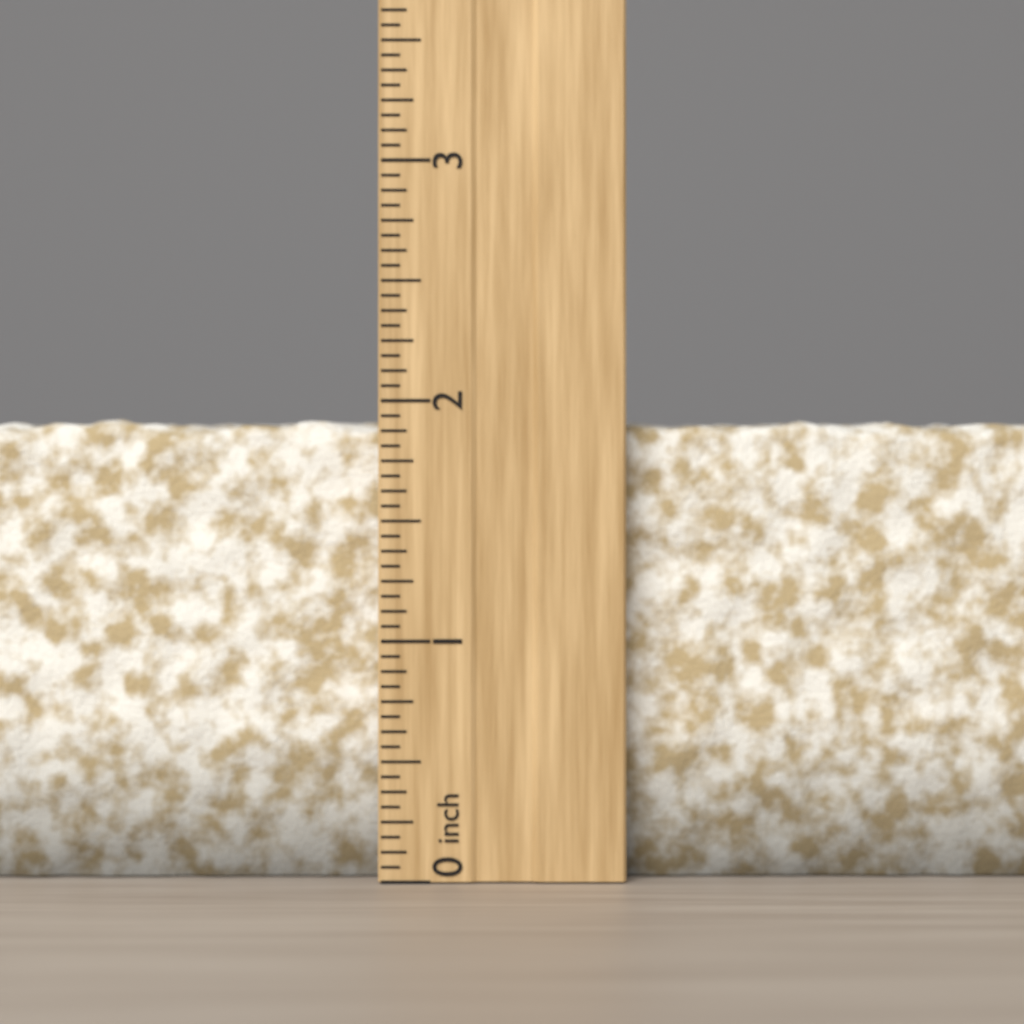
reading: 1.9375 inch
